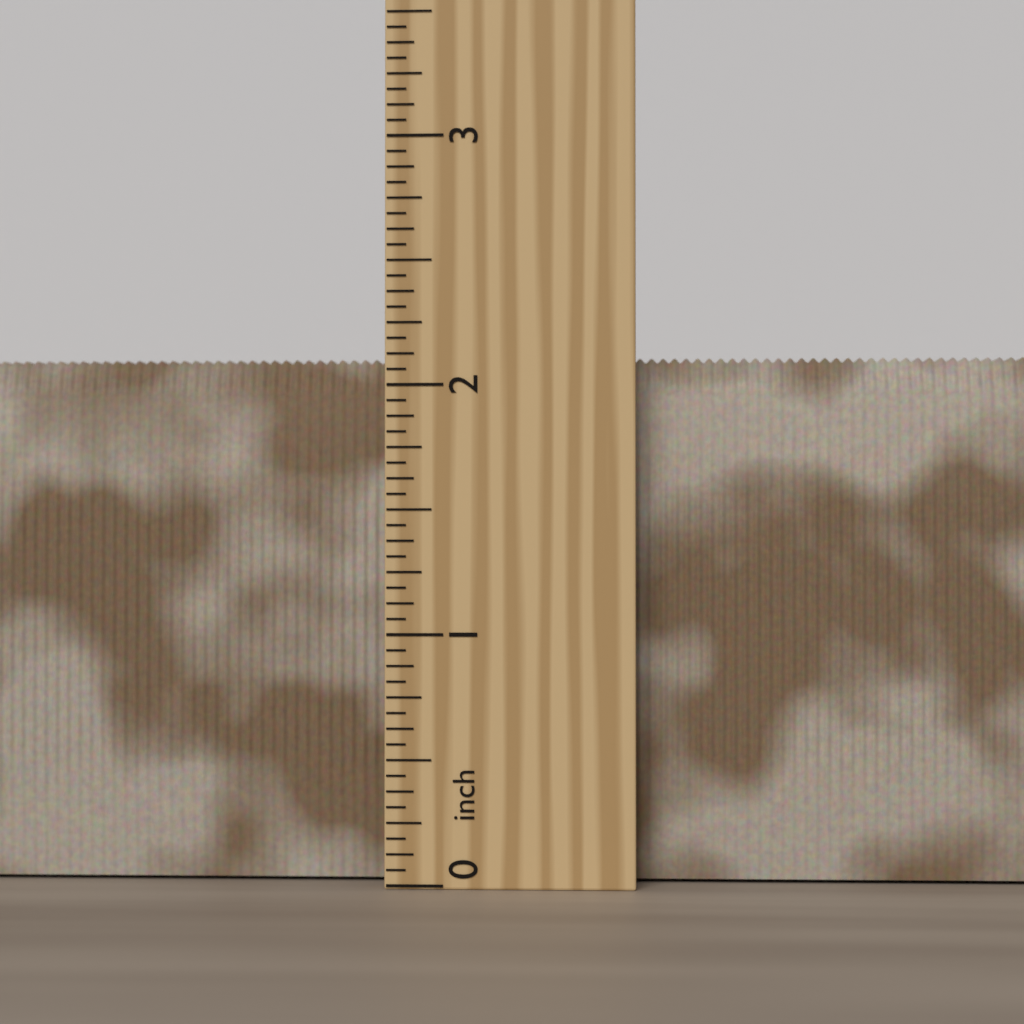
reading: 2.1250 inch
